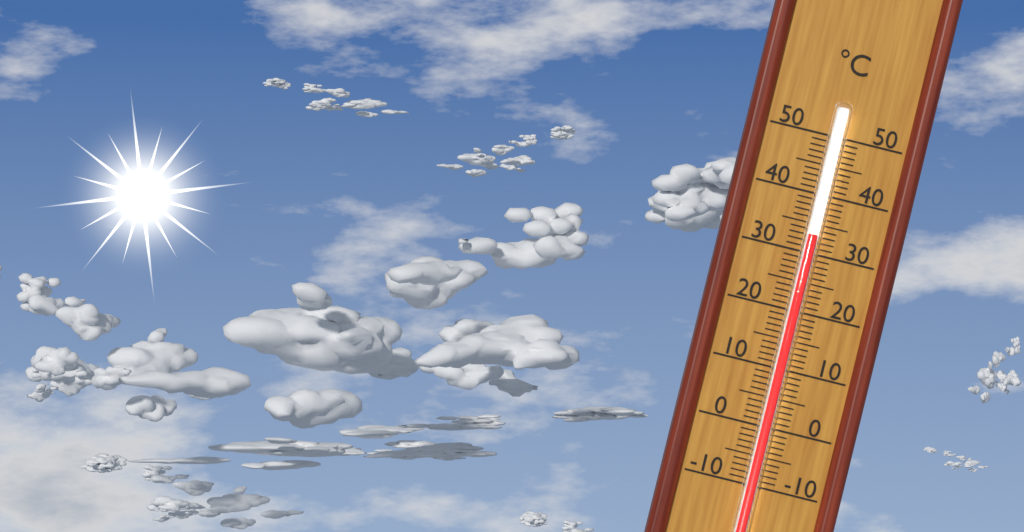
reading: 33 °C
